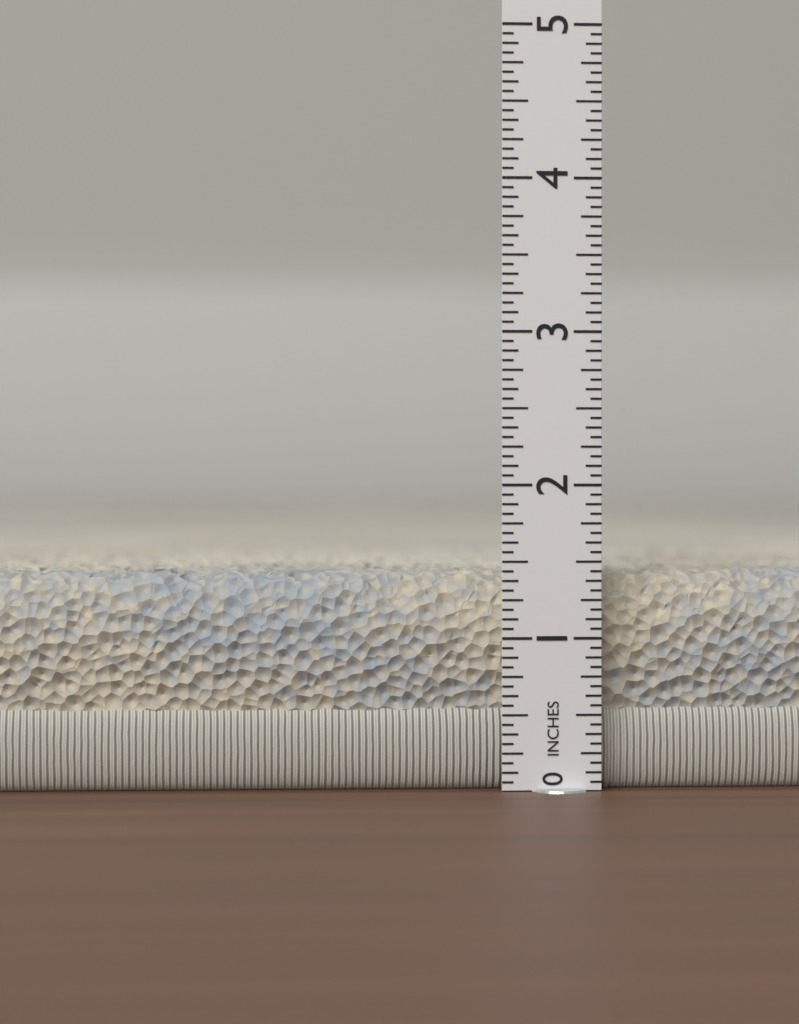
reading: 1.4375 in
